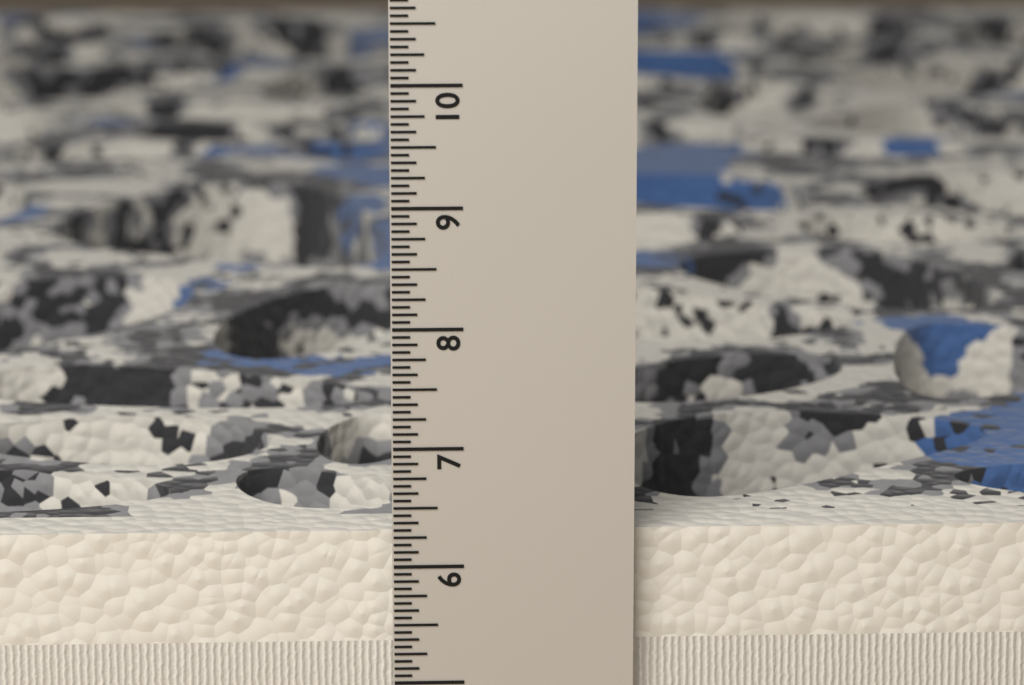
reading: 6.2500 in
